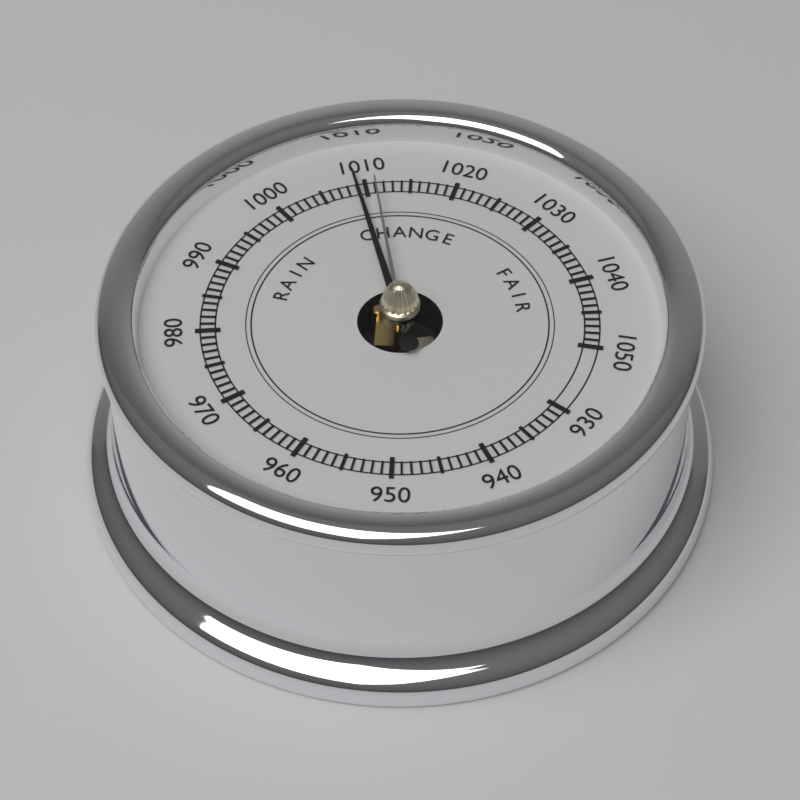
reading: 1009 (no unit)
